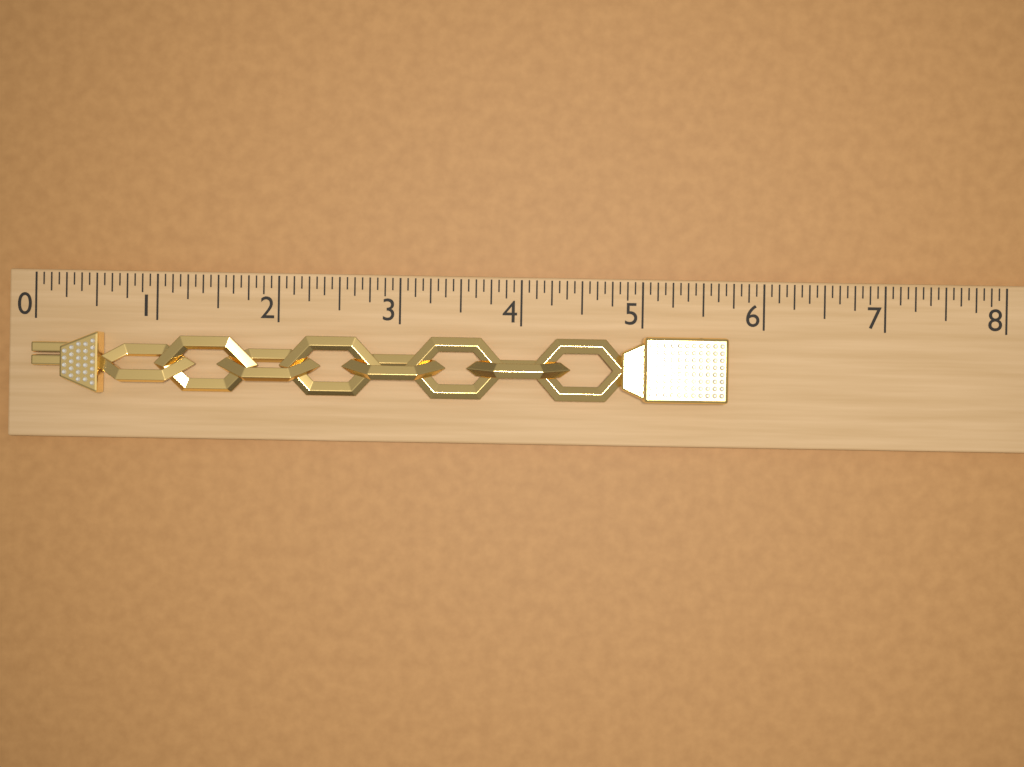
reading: 5.6875 (no unit)
